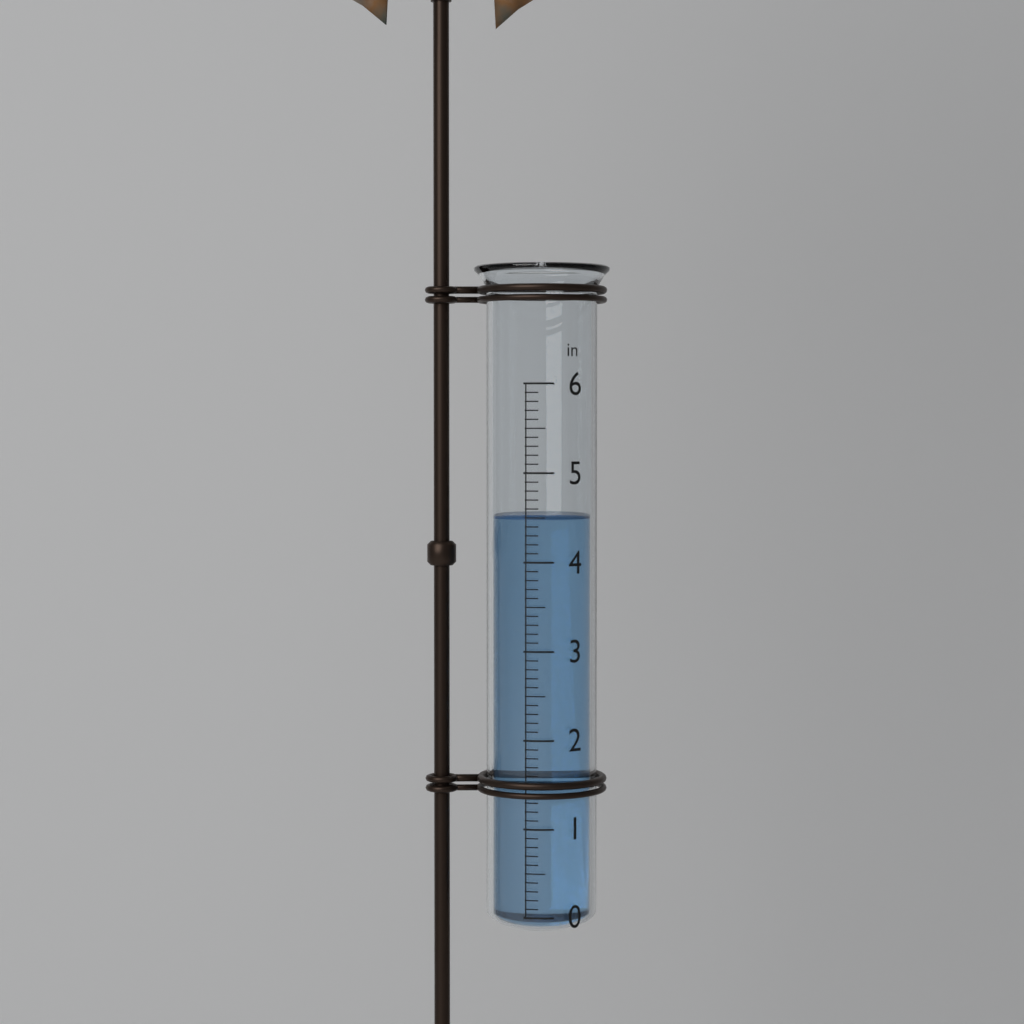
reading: 4.5 in
